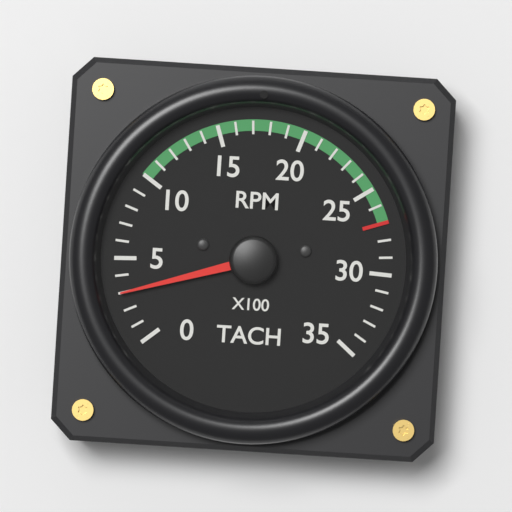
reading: 300 RPM
